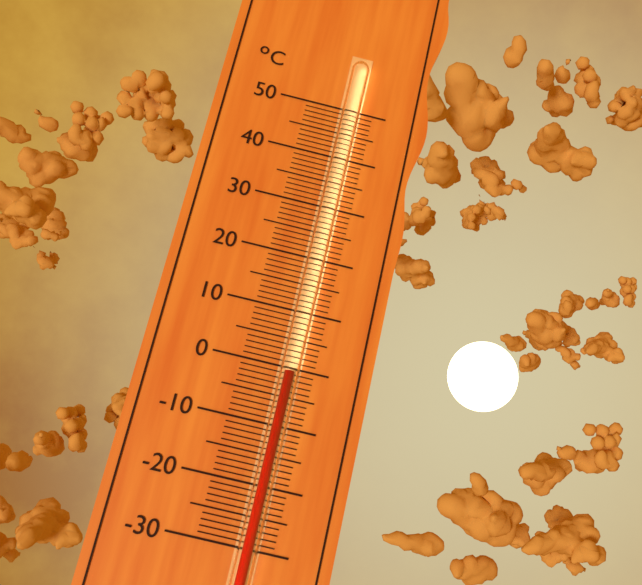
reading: -1 °C
